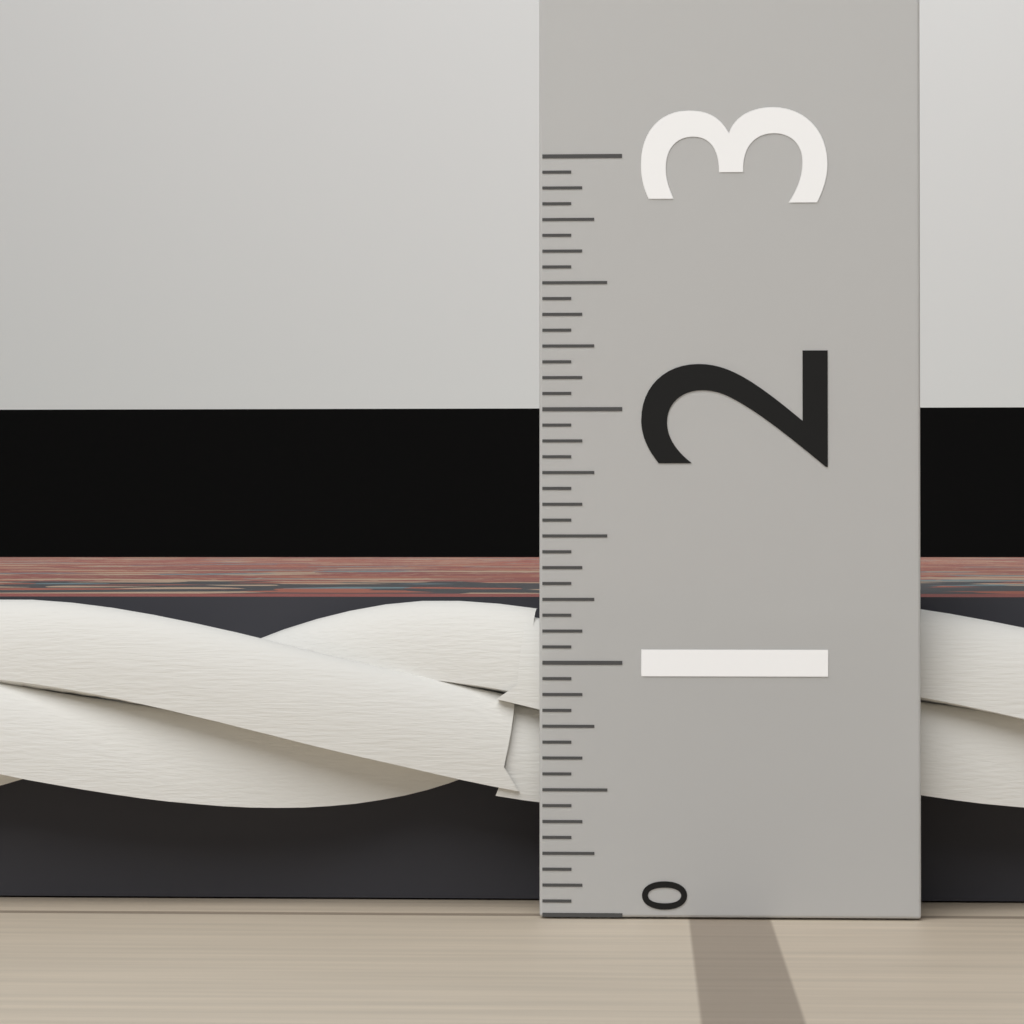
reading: 1.2500 (no unit)
